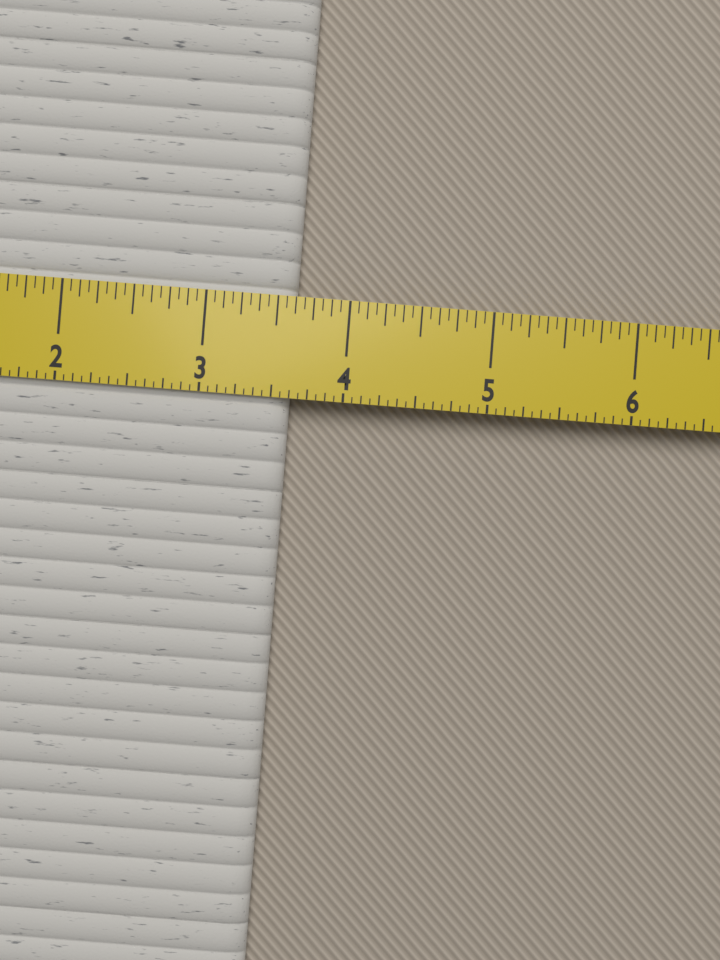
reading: 3.6250 in
